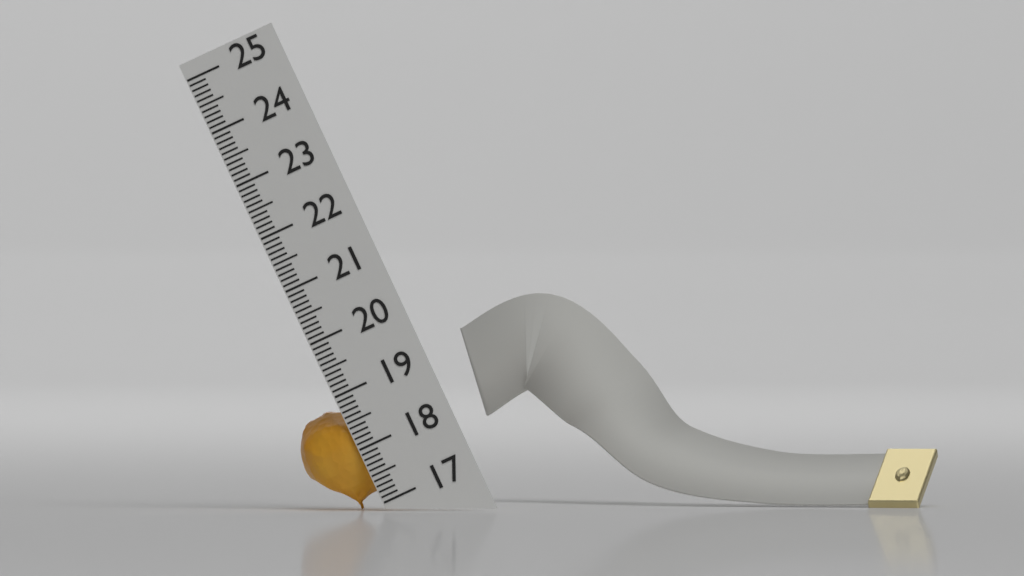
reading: 18.8 (no unit)
